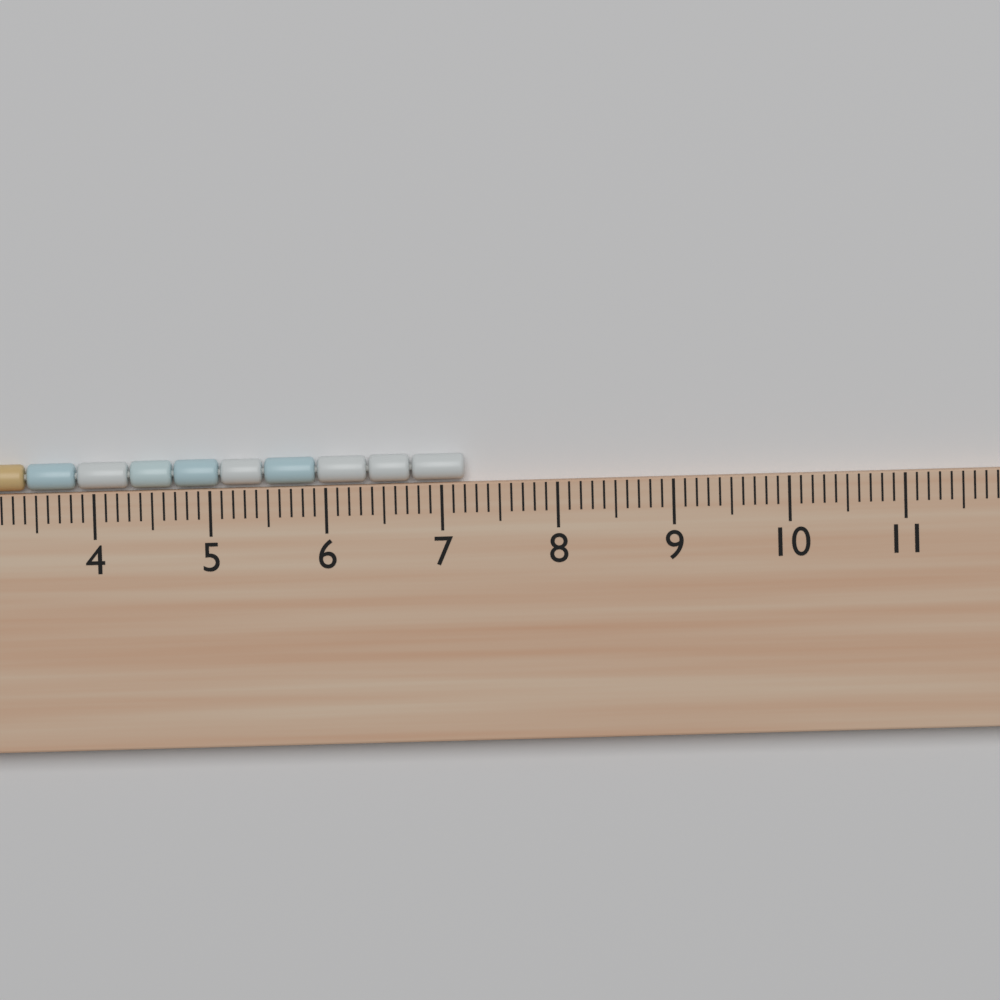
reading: 7.2 cm
